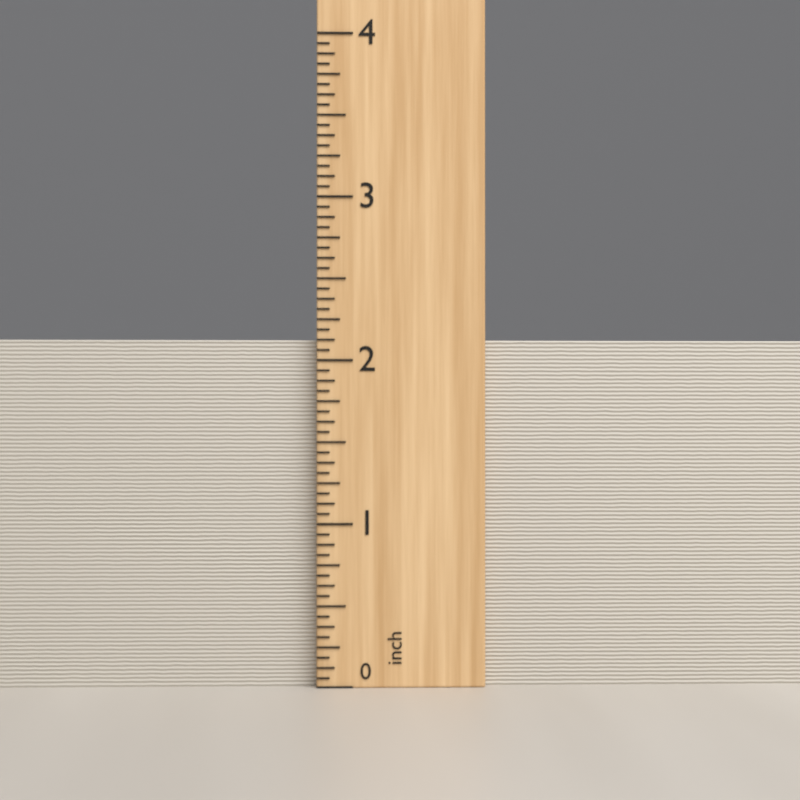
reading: 2.1250 inch
